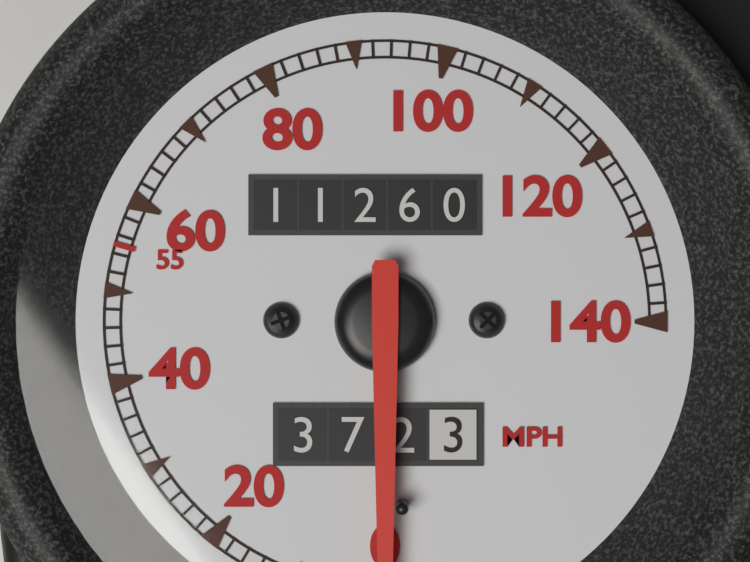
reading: 0 MPH
